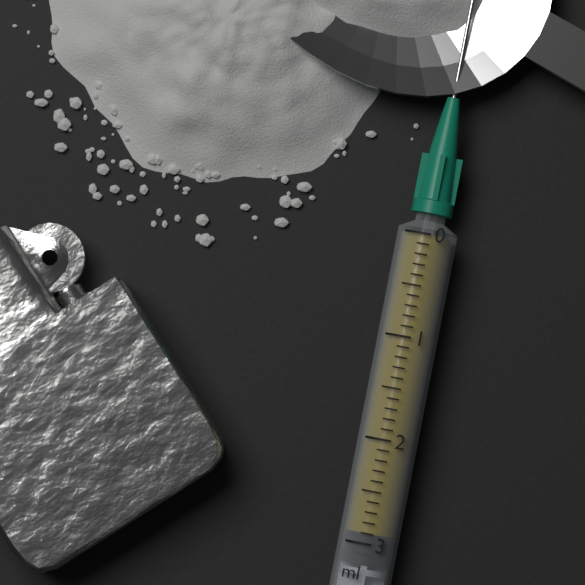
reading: 2.9 ml
